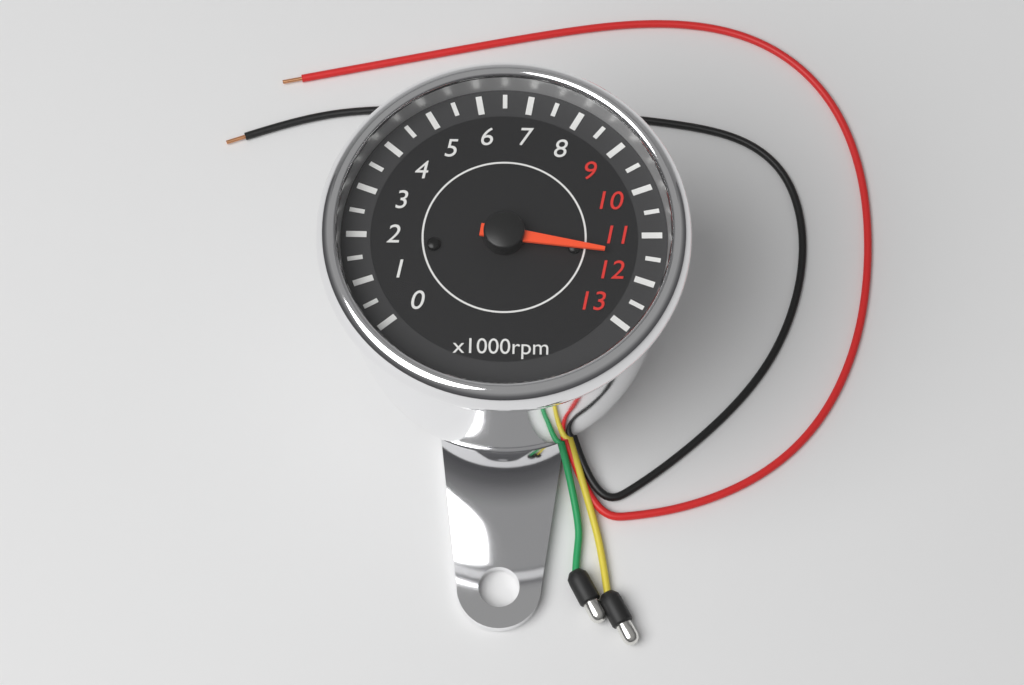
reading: 11500 rpm
